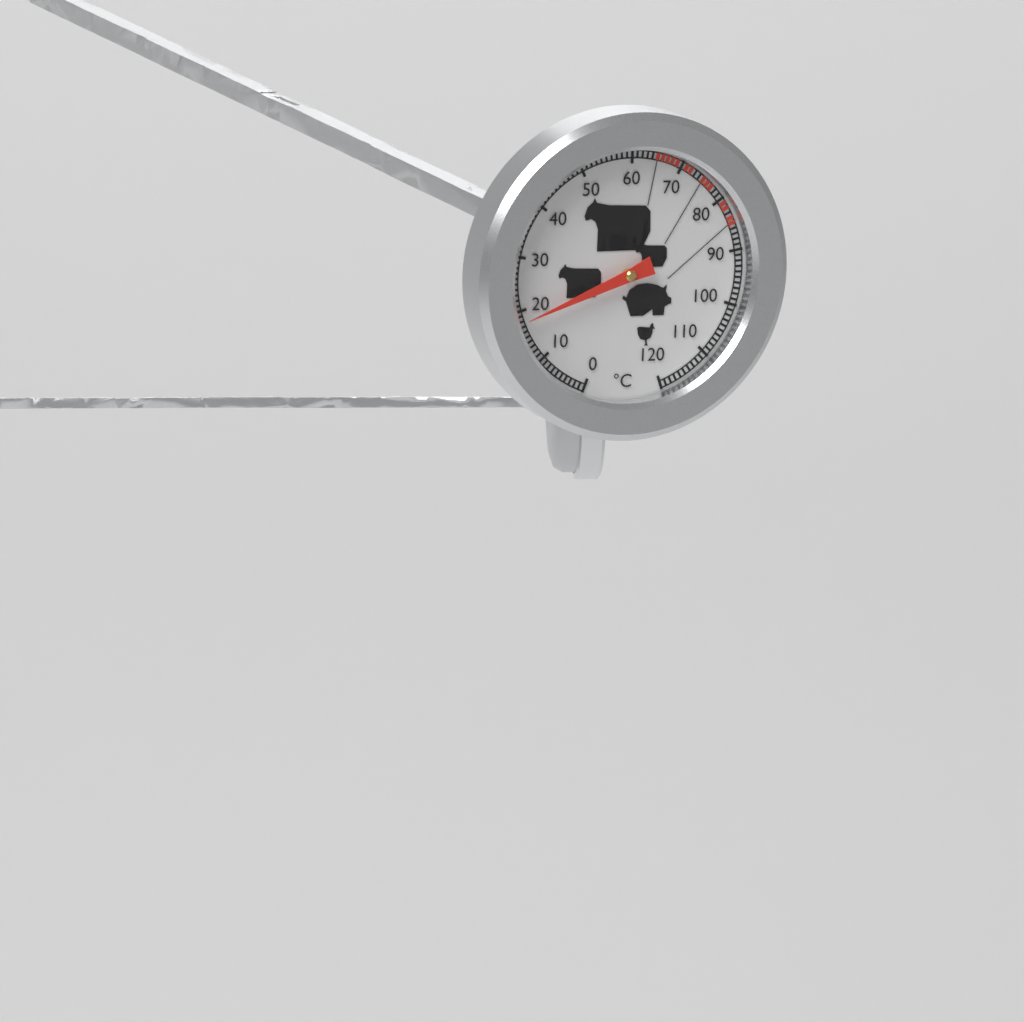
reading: 18 °C
